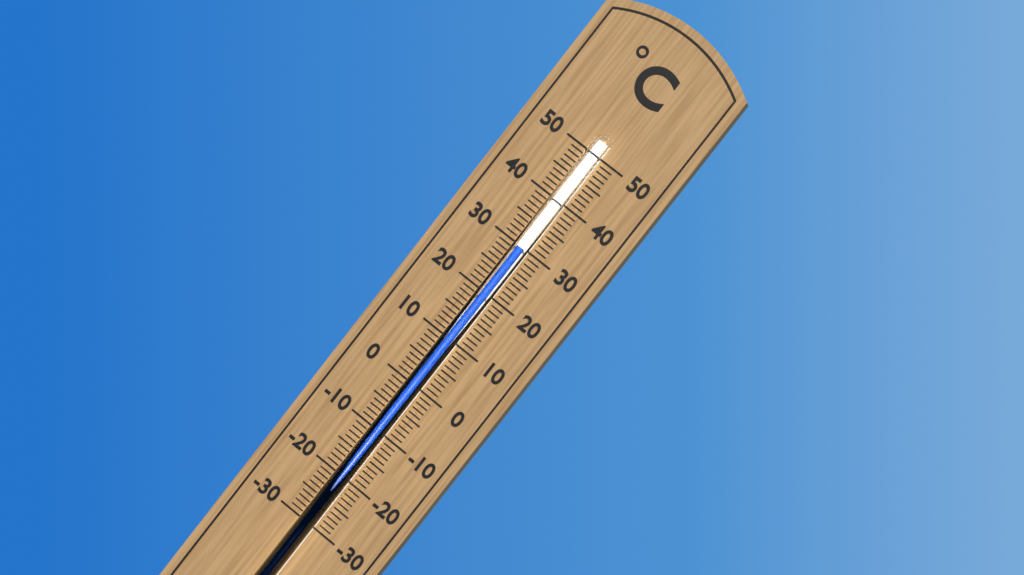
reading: 30 °C
